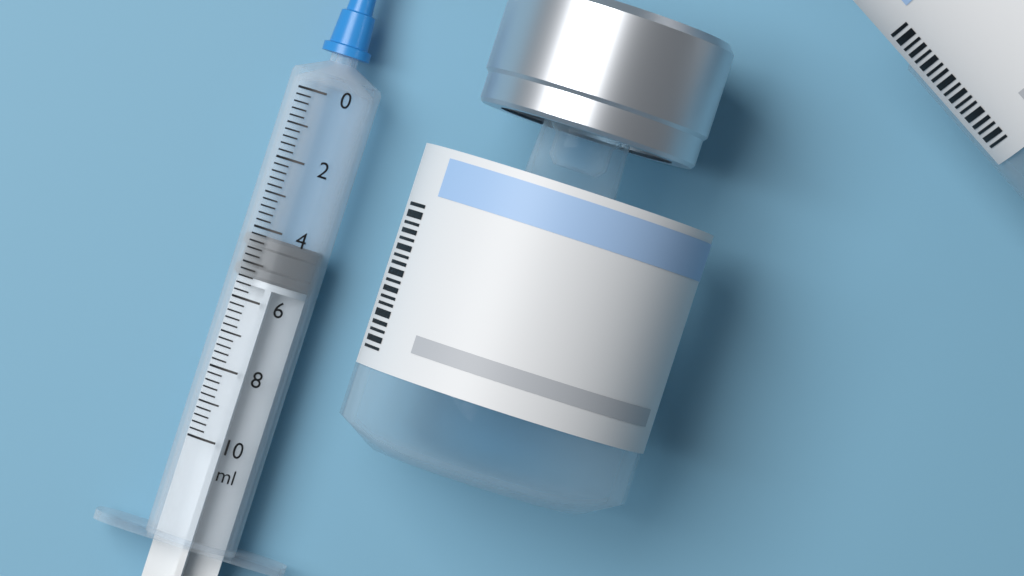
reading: 4.2 ml
